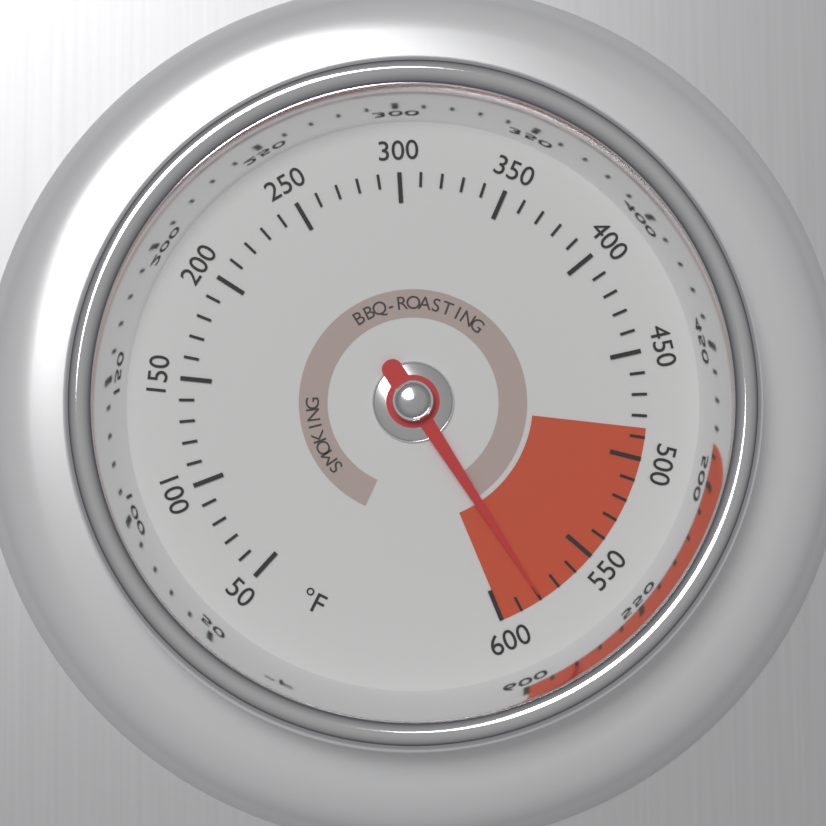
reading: 580 °F
